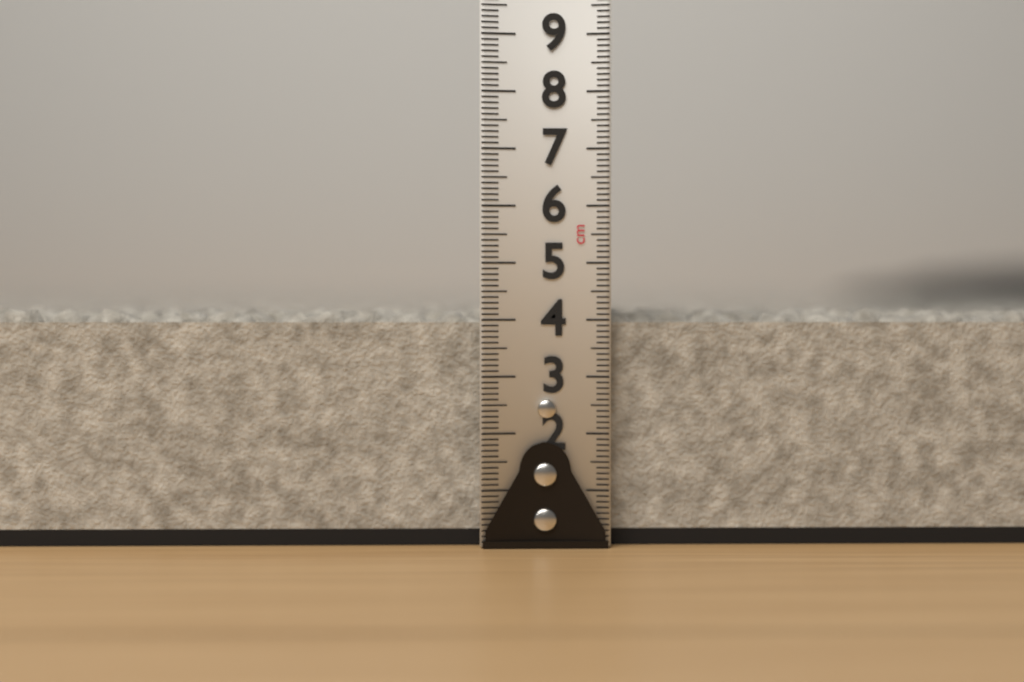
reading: 4.3 cm
